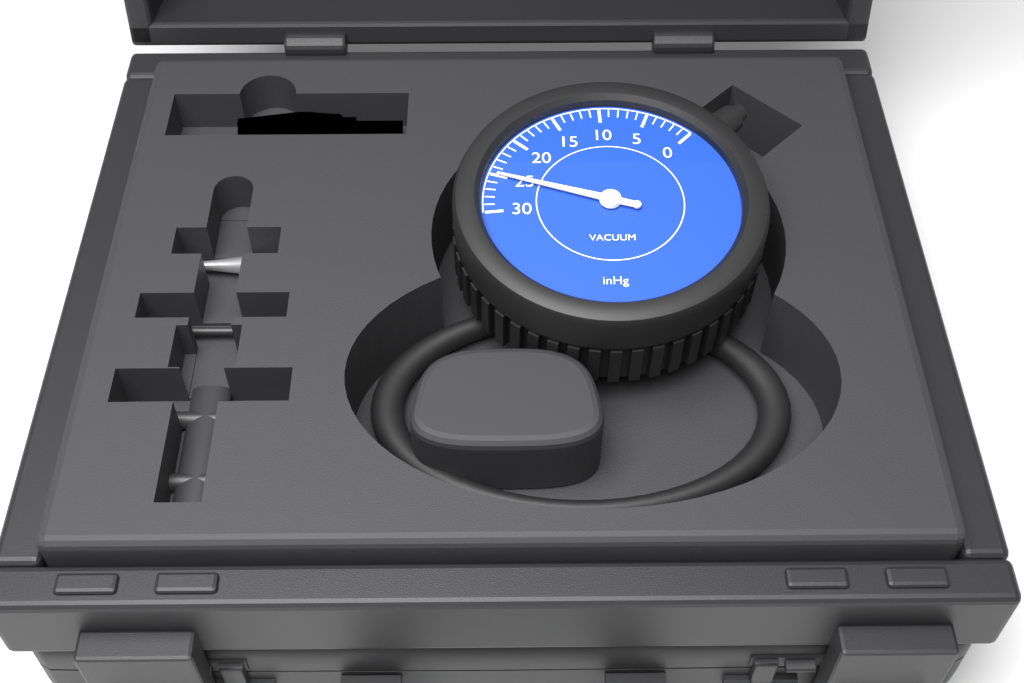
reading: 25 inHg
